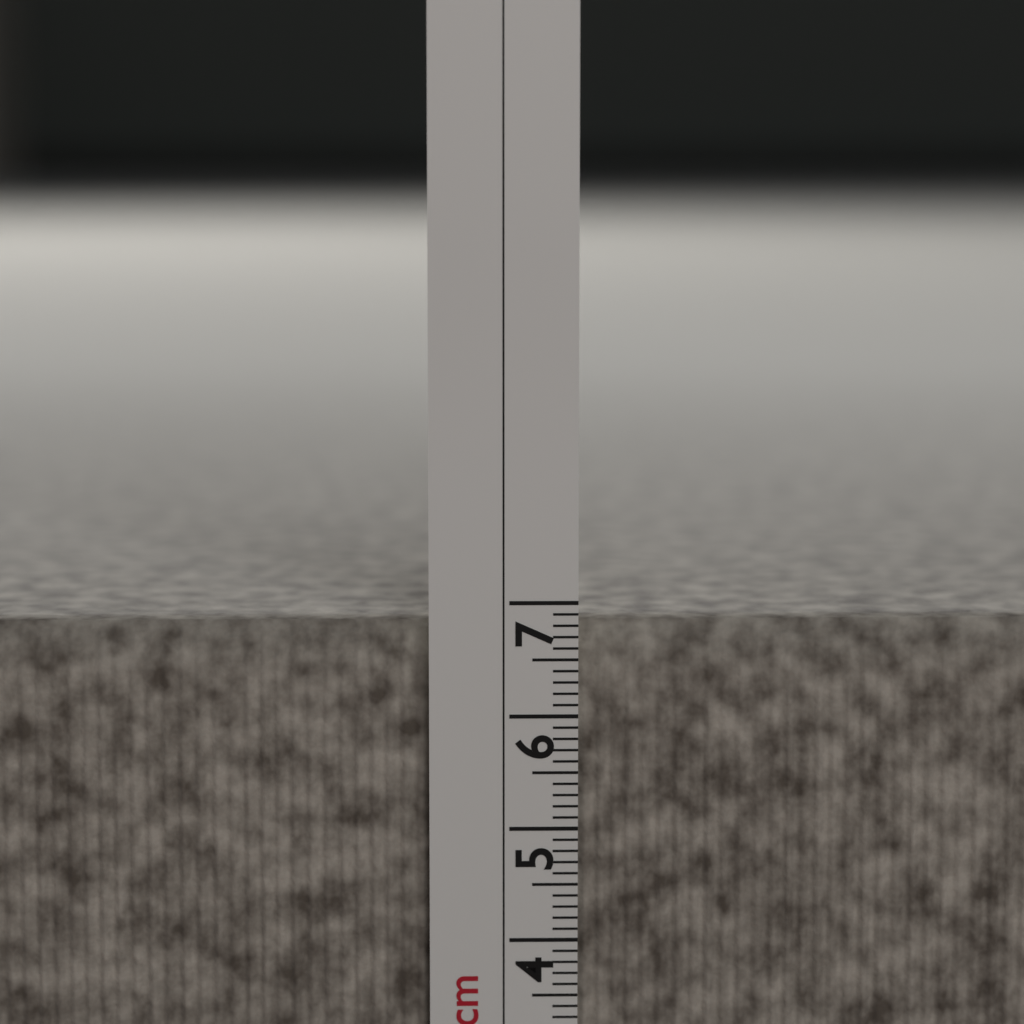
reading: 6.8 cm
